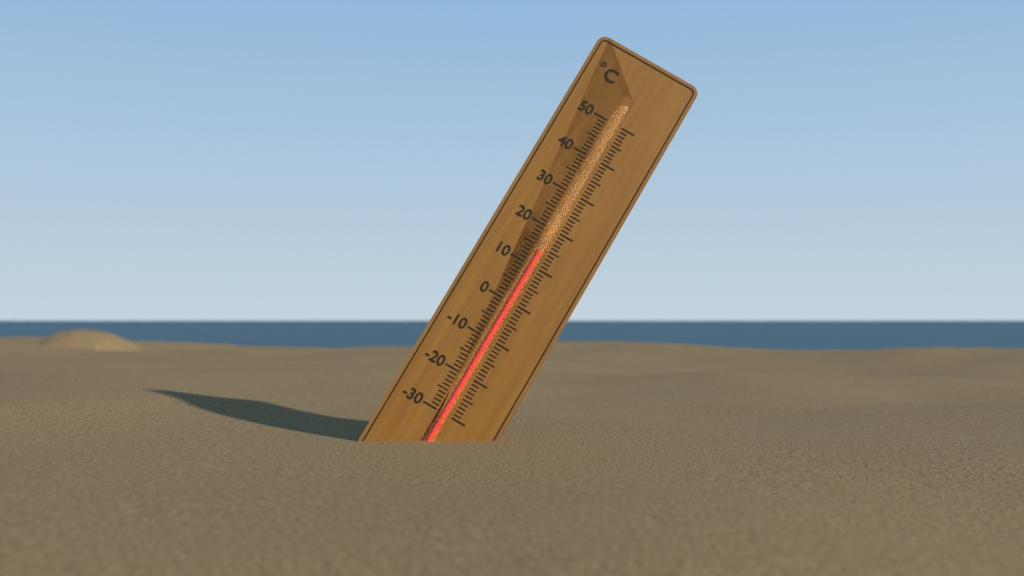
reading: 14 °C
